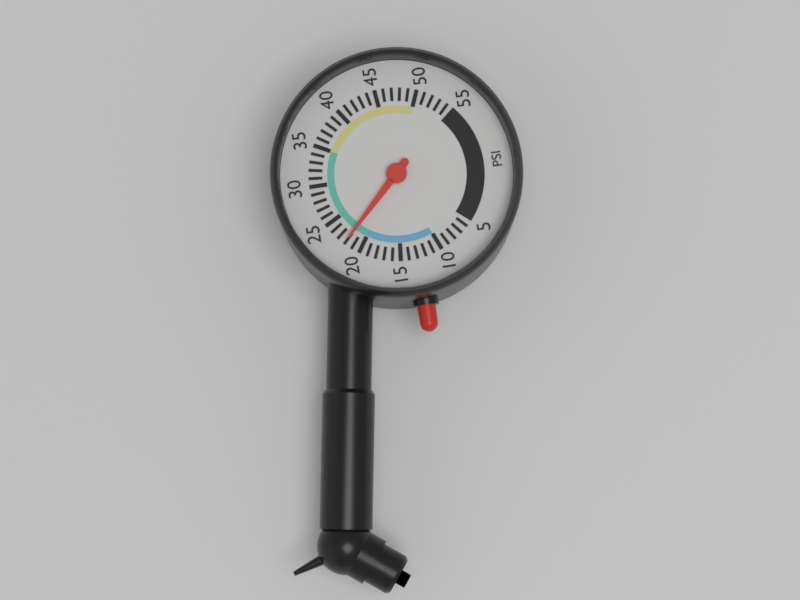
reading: 22 psi
